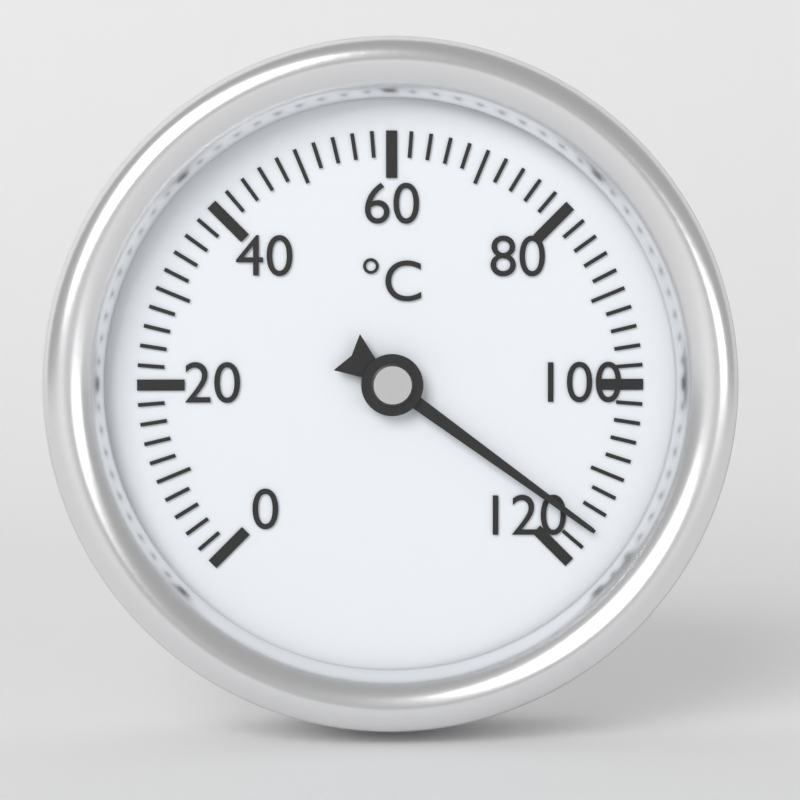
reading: 116 °C
